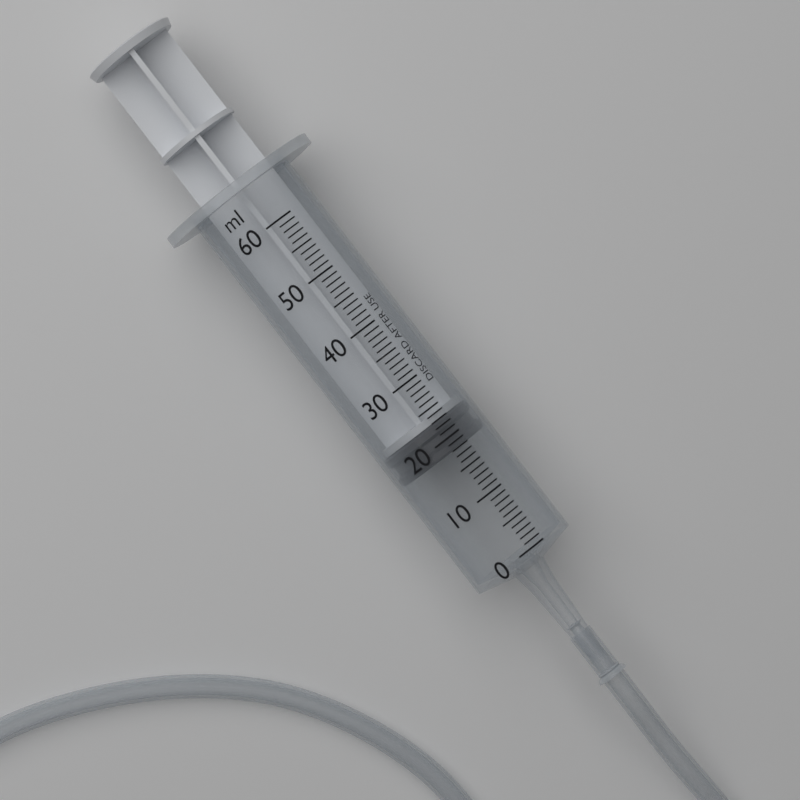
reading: 18 ml
